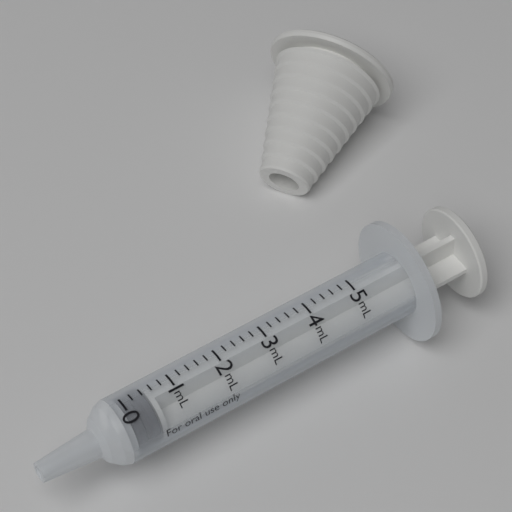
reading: 0.0 mL
